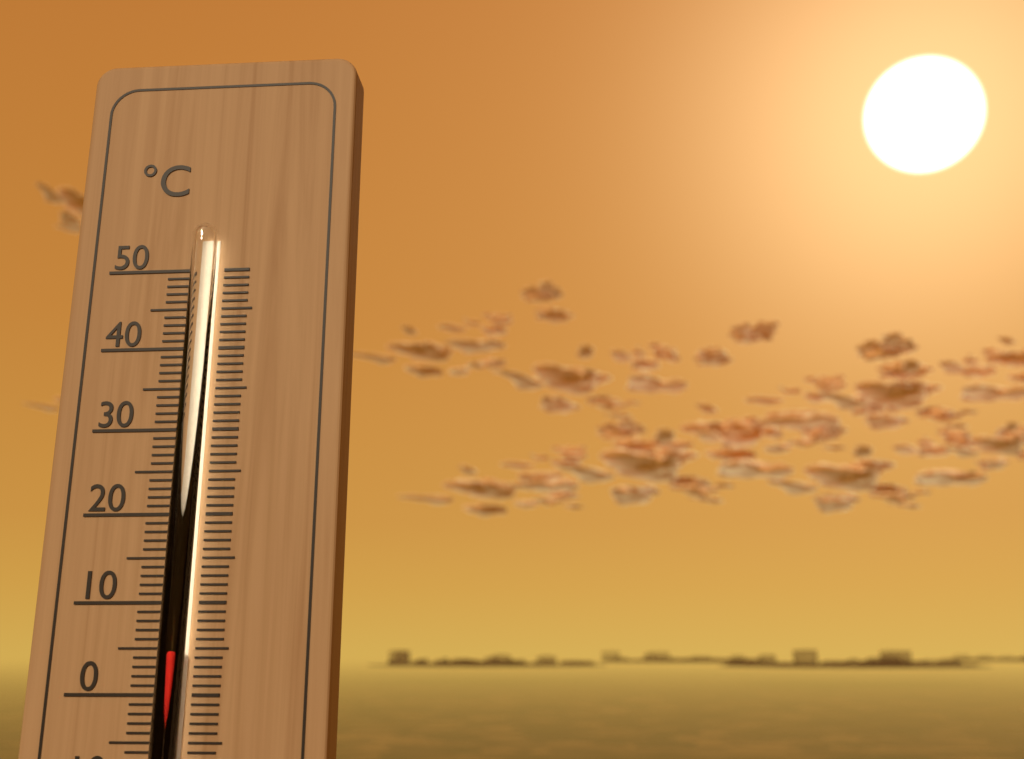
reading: 5 °C
